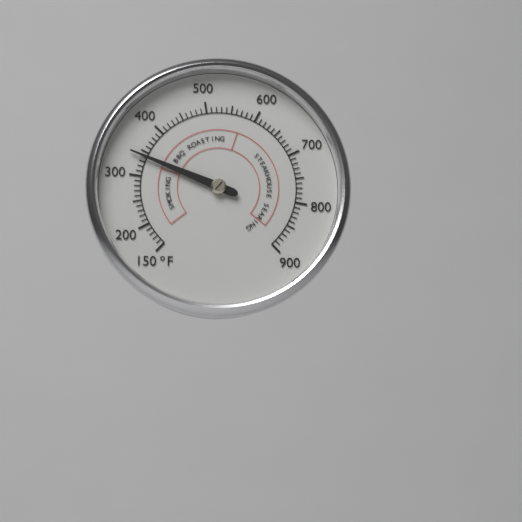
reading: 340 °F
